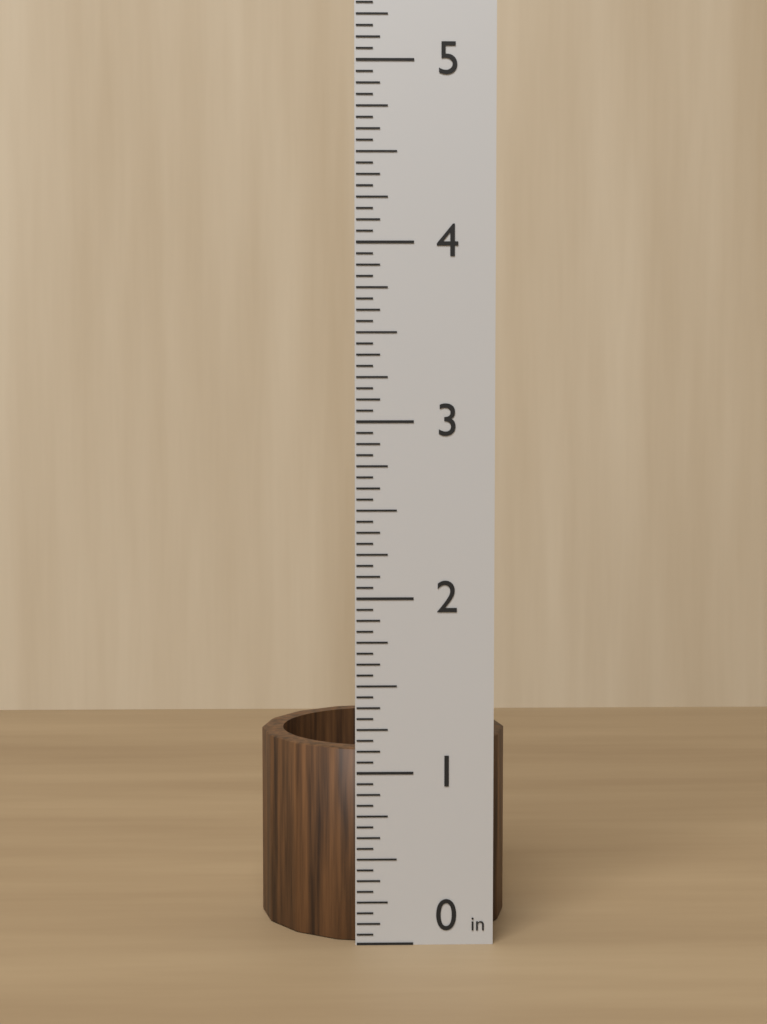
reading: 1.1250 in
